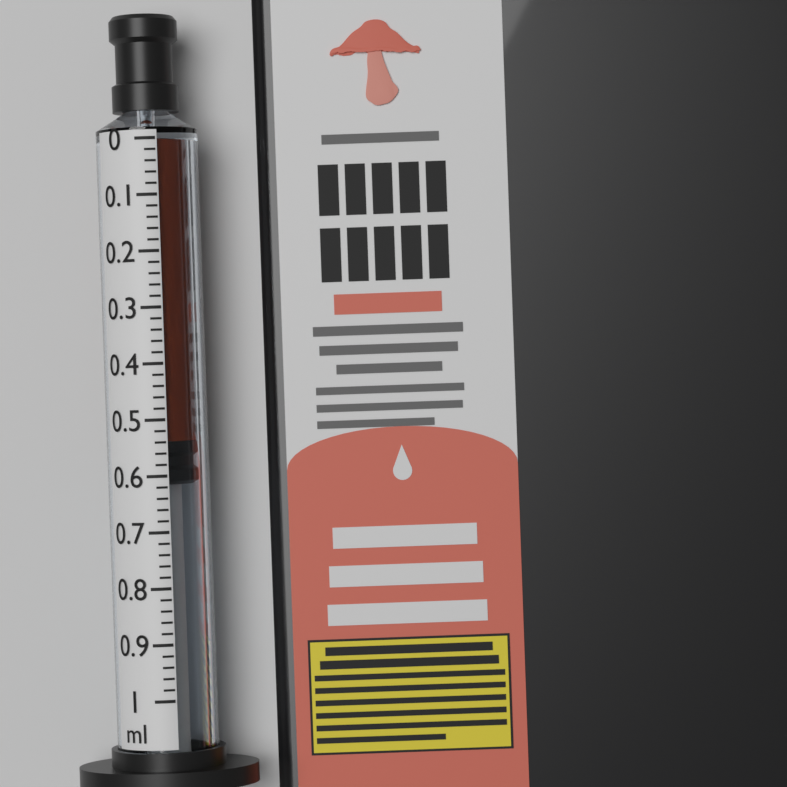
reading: 0.54 ml
